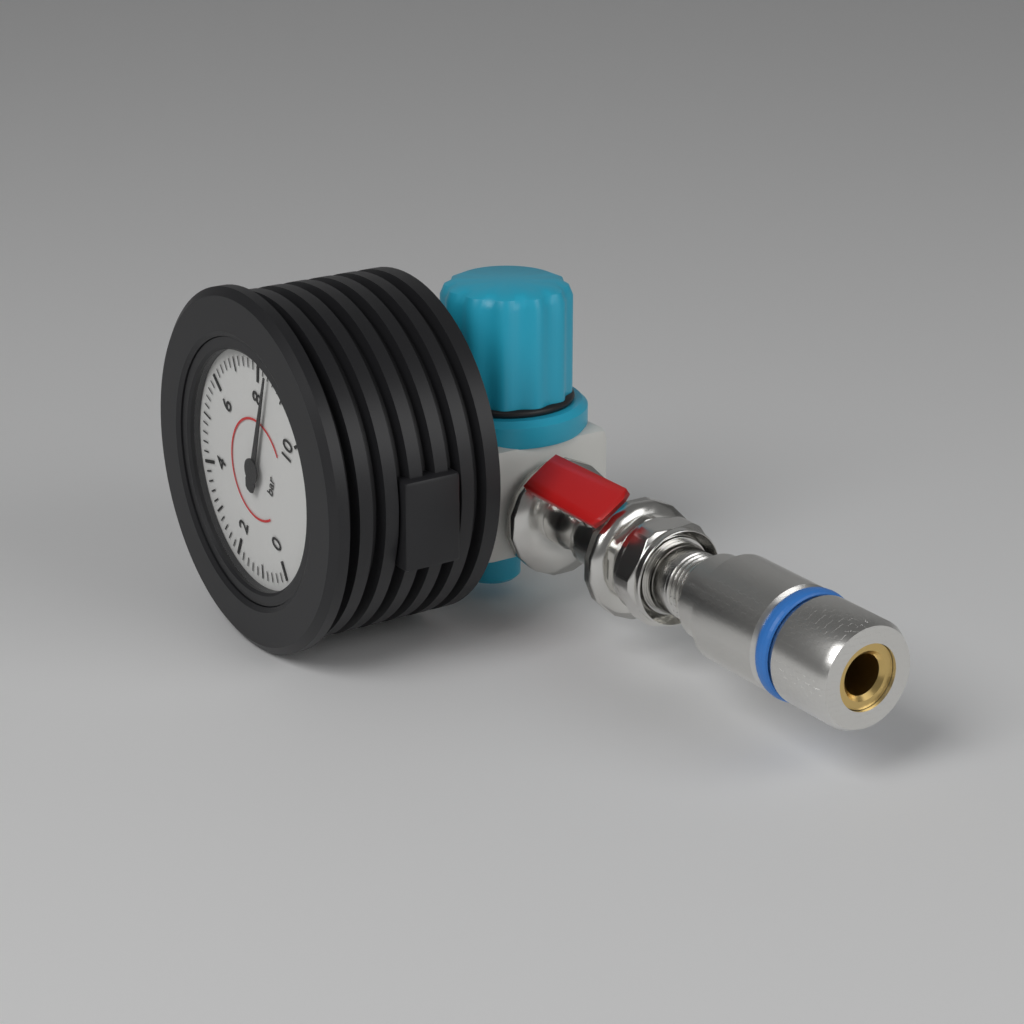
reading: 8.4 bar
